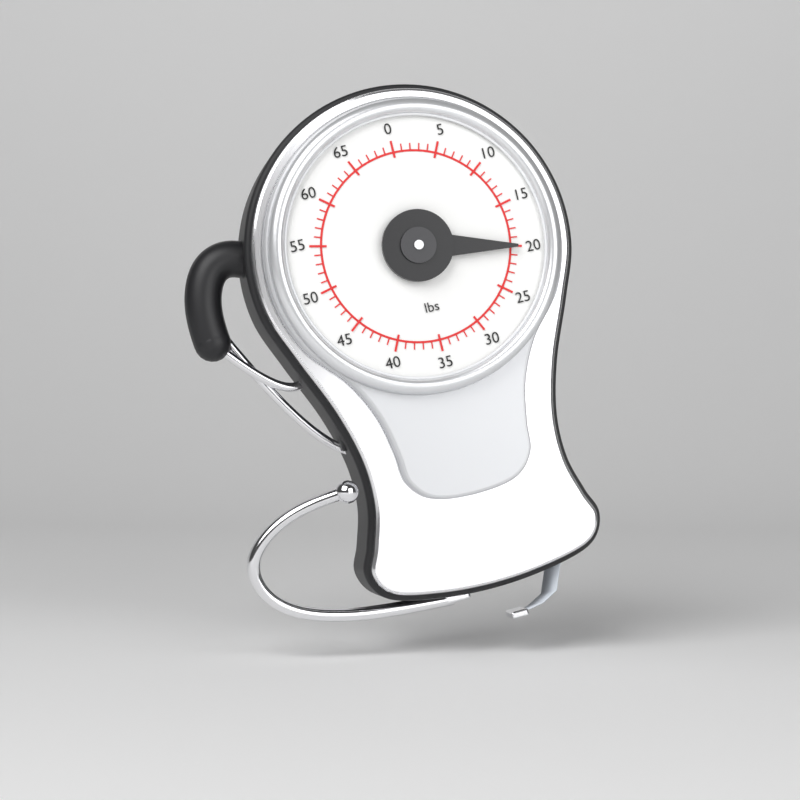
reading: 20 lbs
